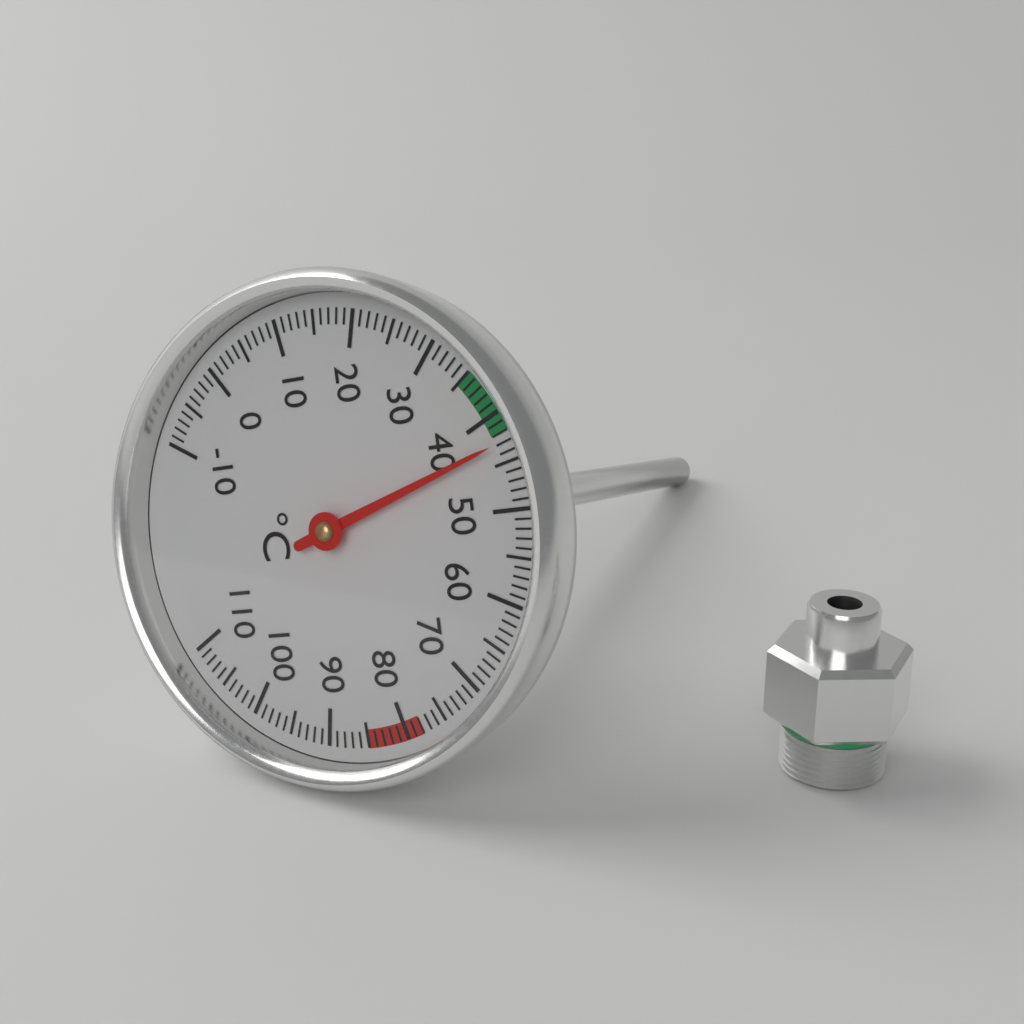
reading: 43 °C
